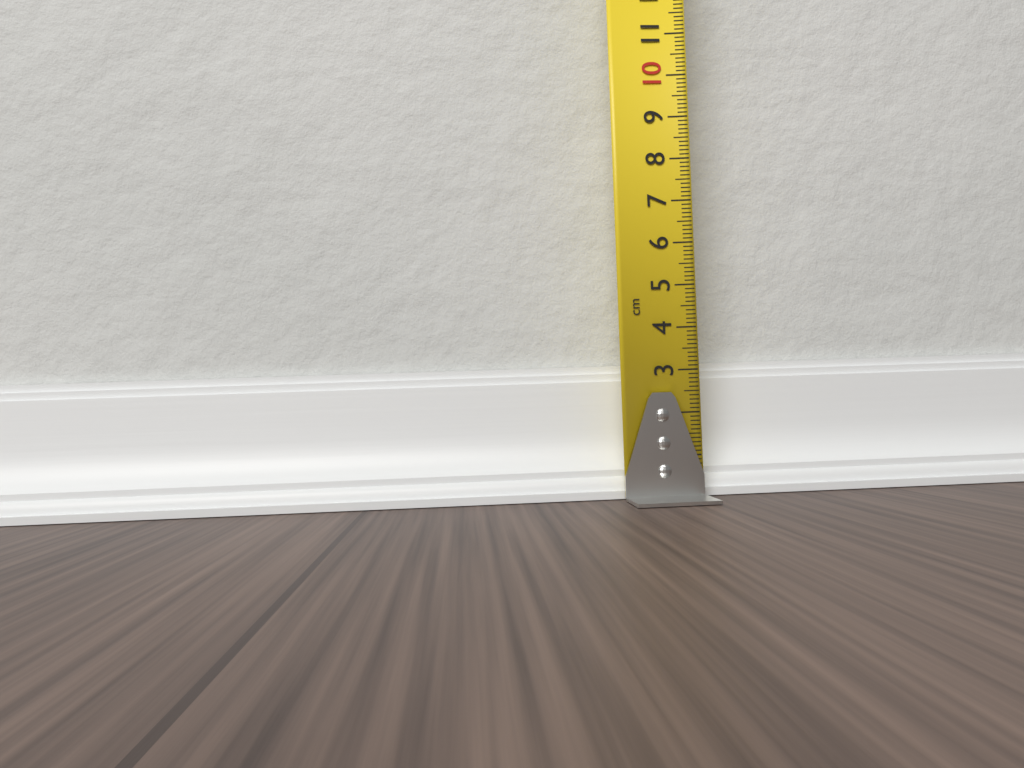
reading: 3.2 cm
